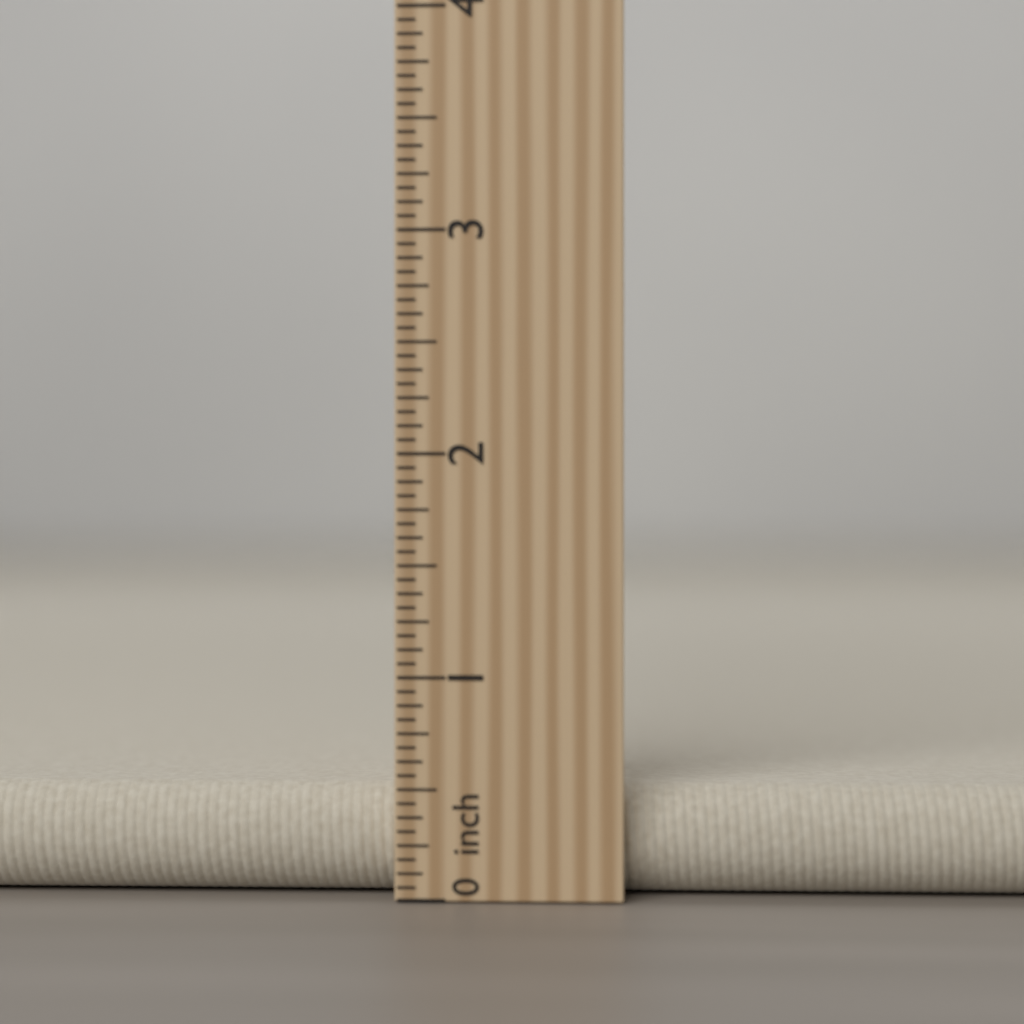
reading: 0.5000 inch
